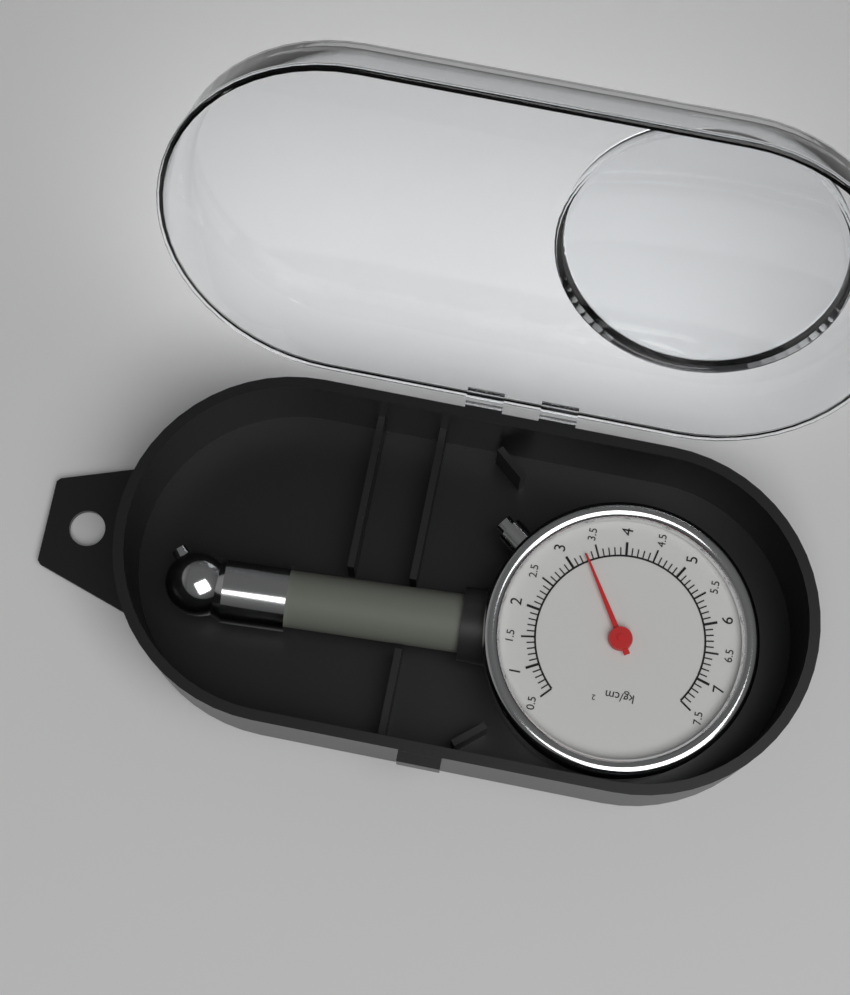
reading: 3.3 kg/cm²
